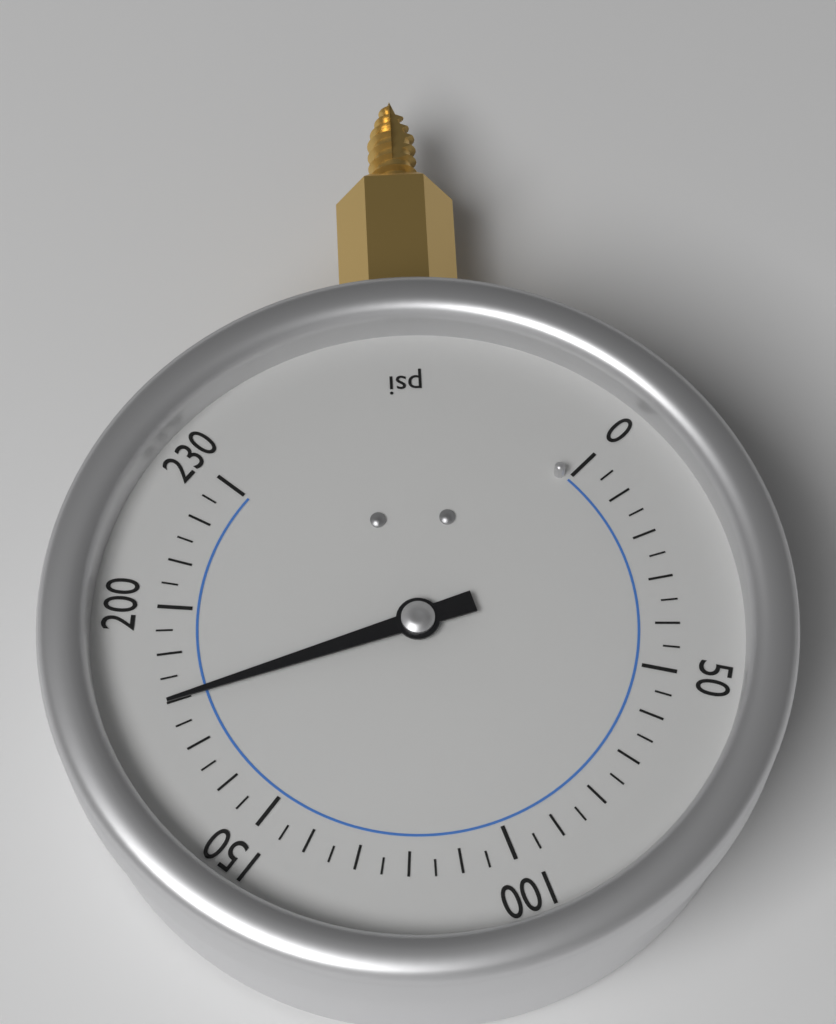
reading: 180 psi
